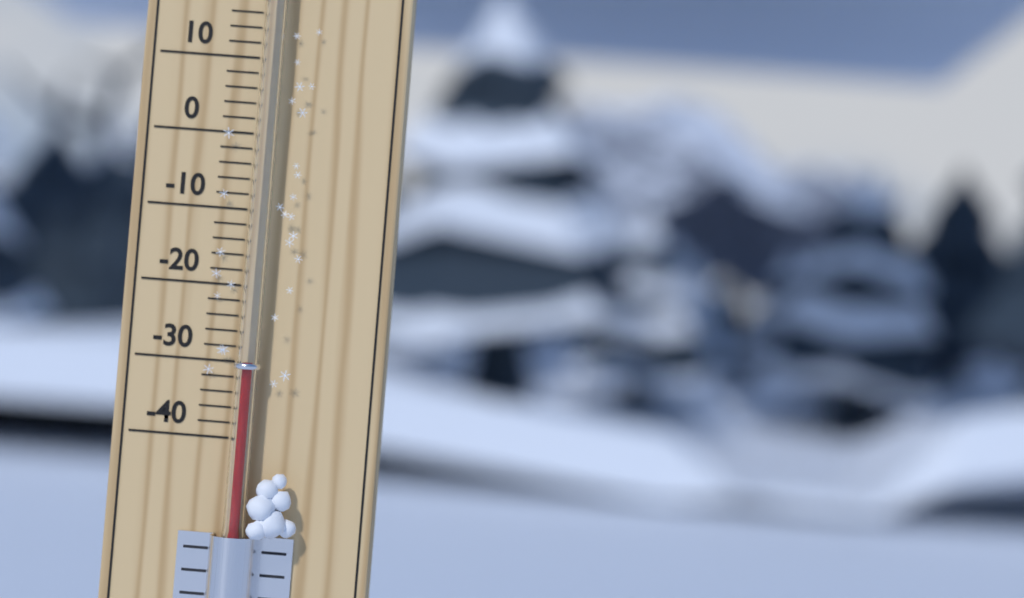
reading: -30 °C
